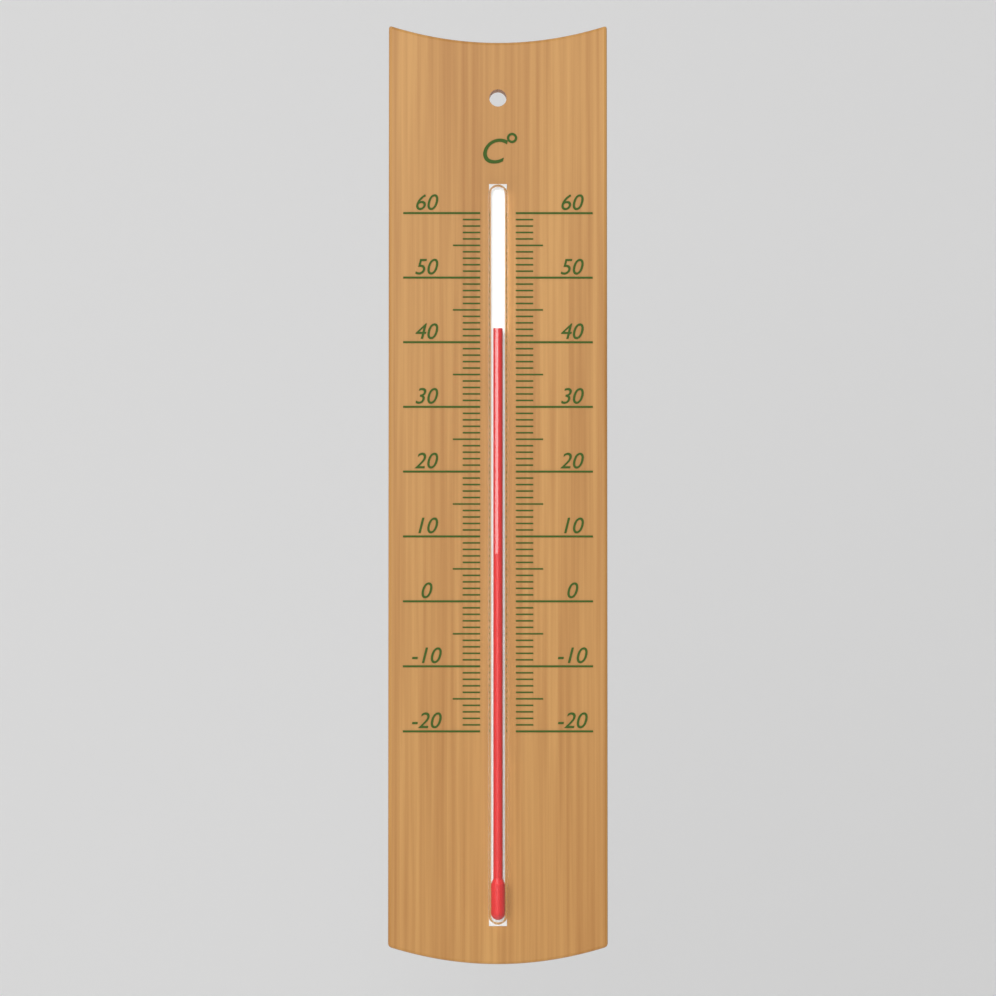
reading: 42 °C
